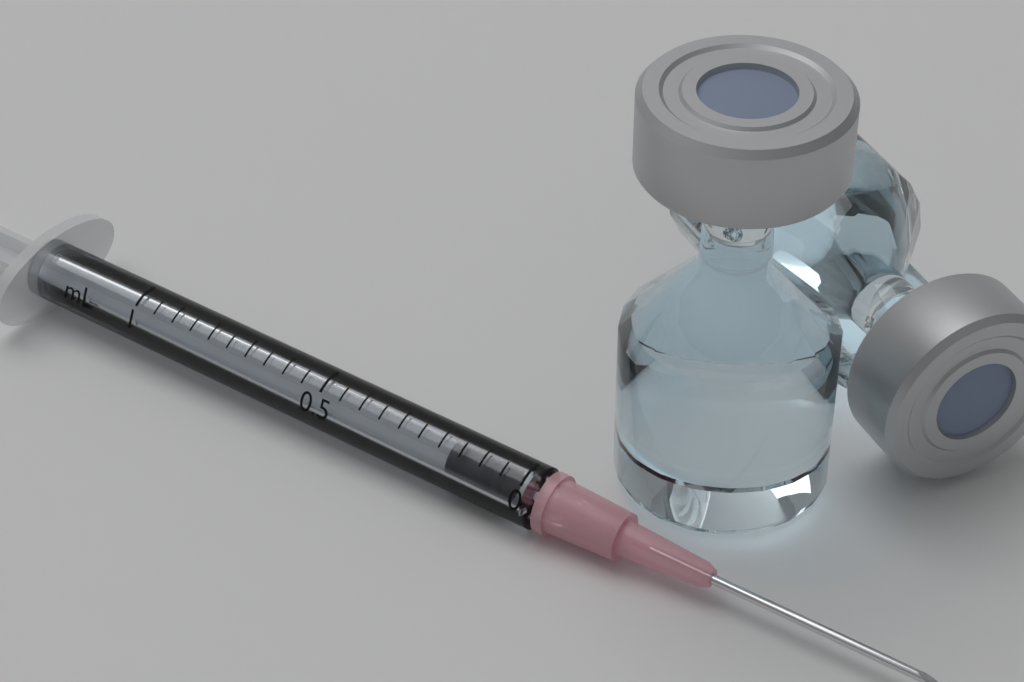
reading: 0.05 mL
